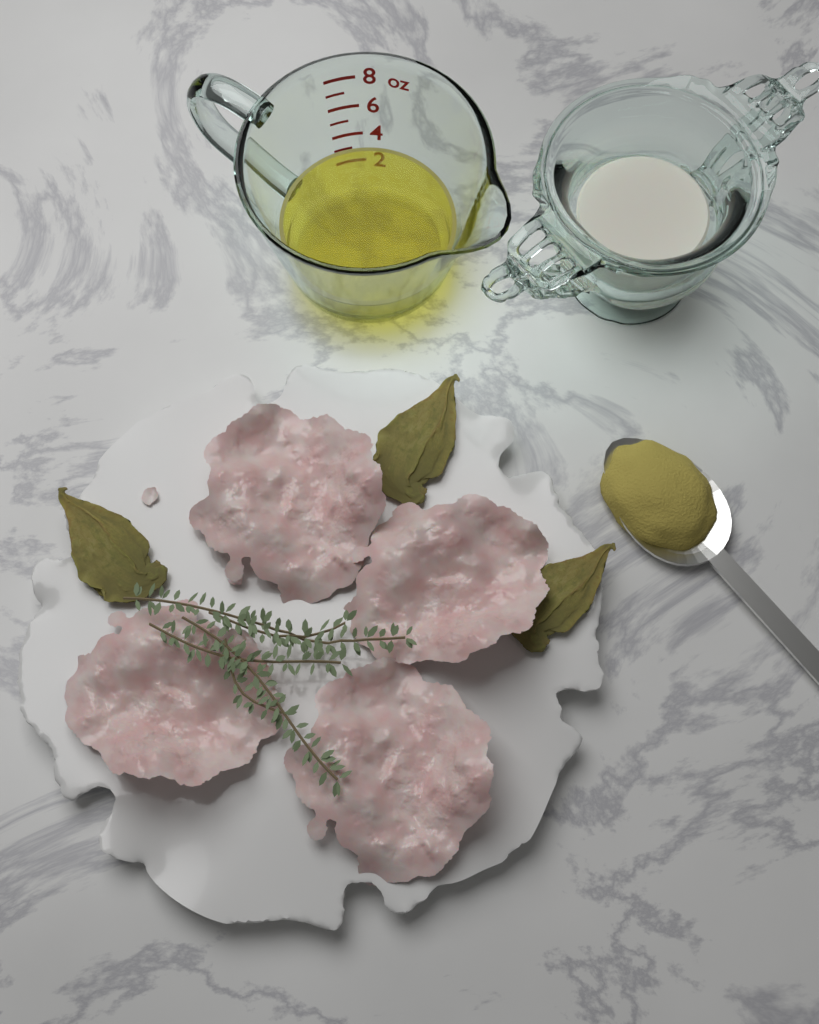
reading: 3 oz
